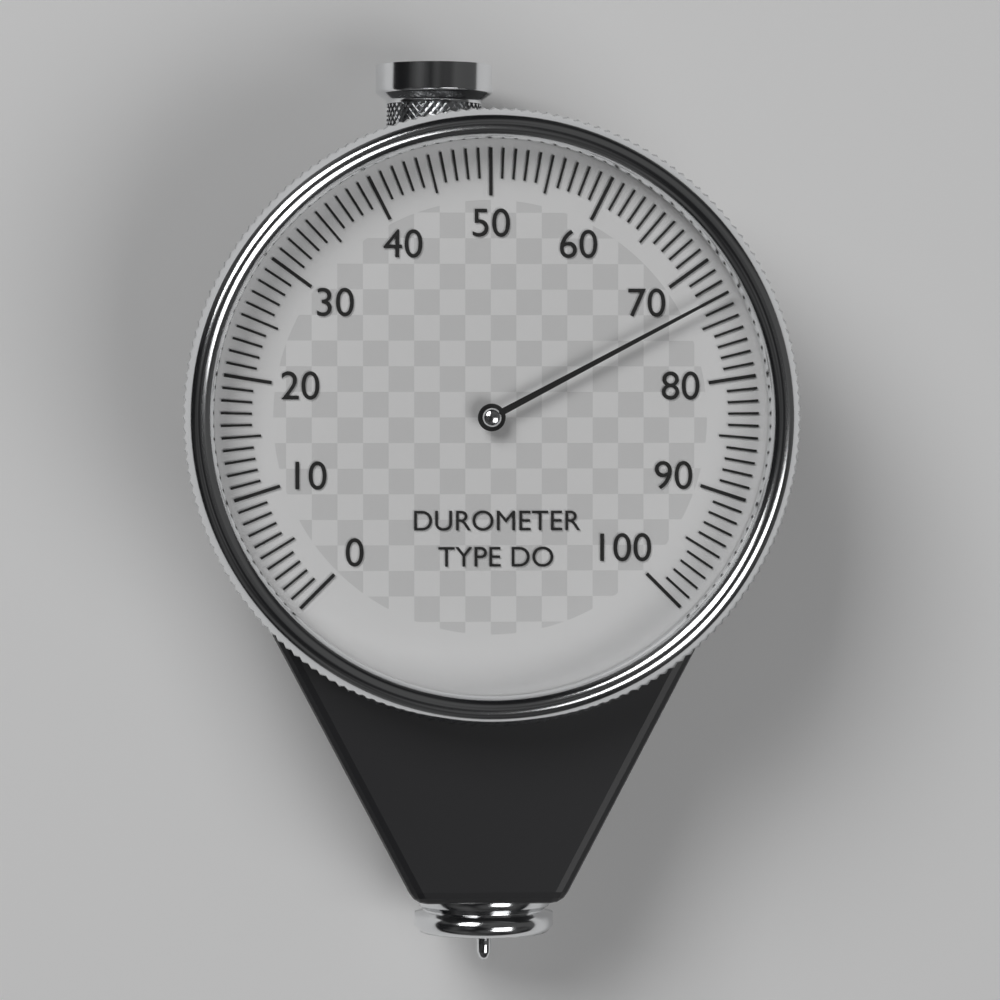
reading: 73 (no unit)
